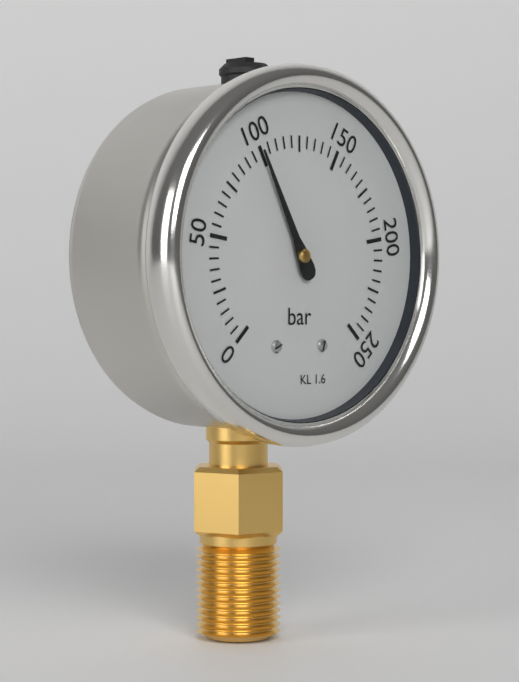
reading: 100 bar
